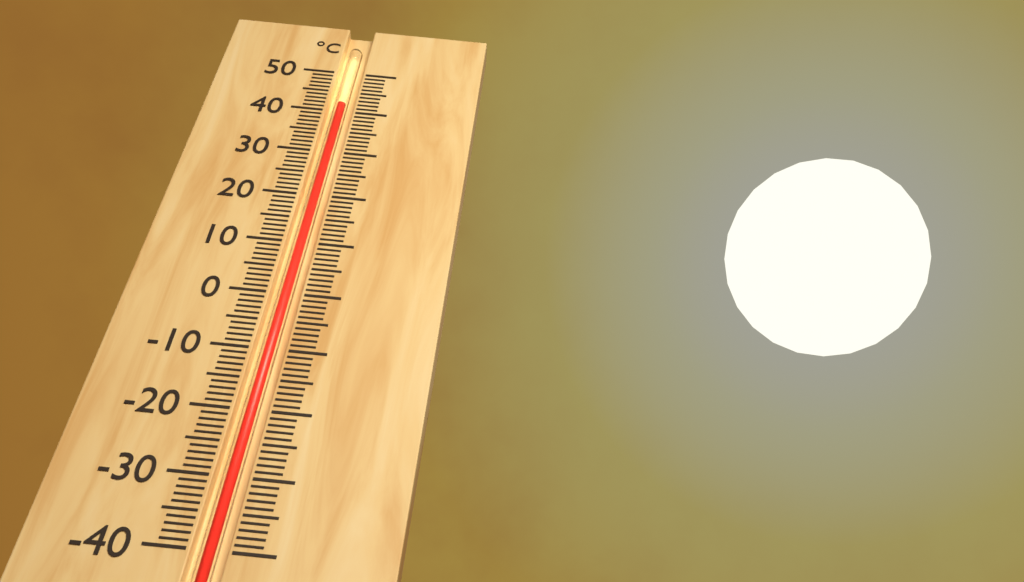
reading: 42 °C
